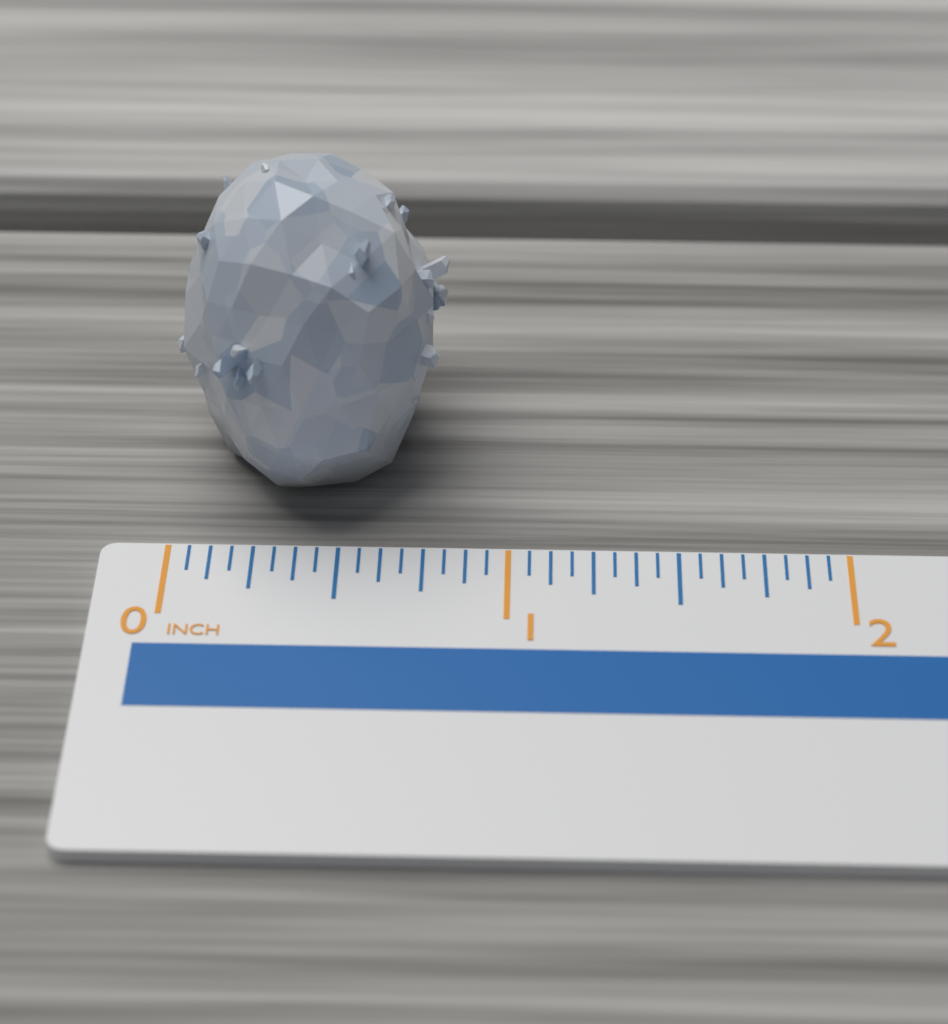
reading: 0.8125 inch
